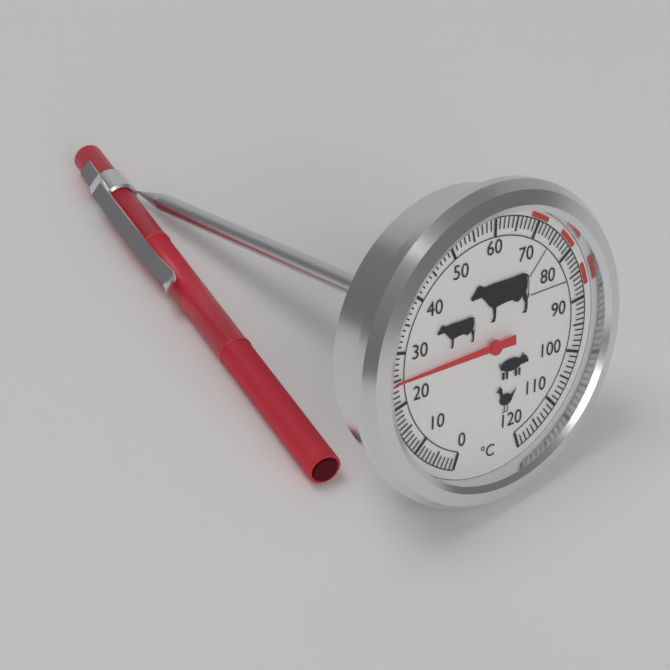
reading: 25 °C
